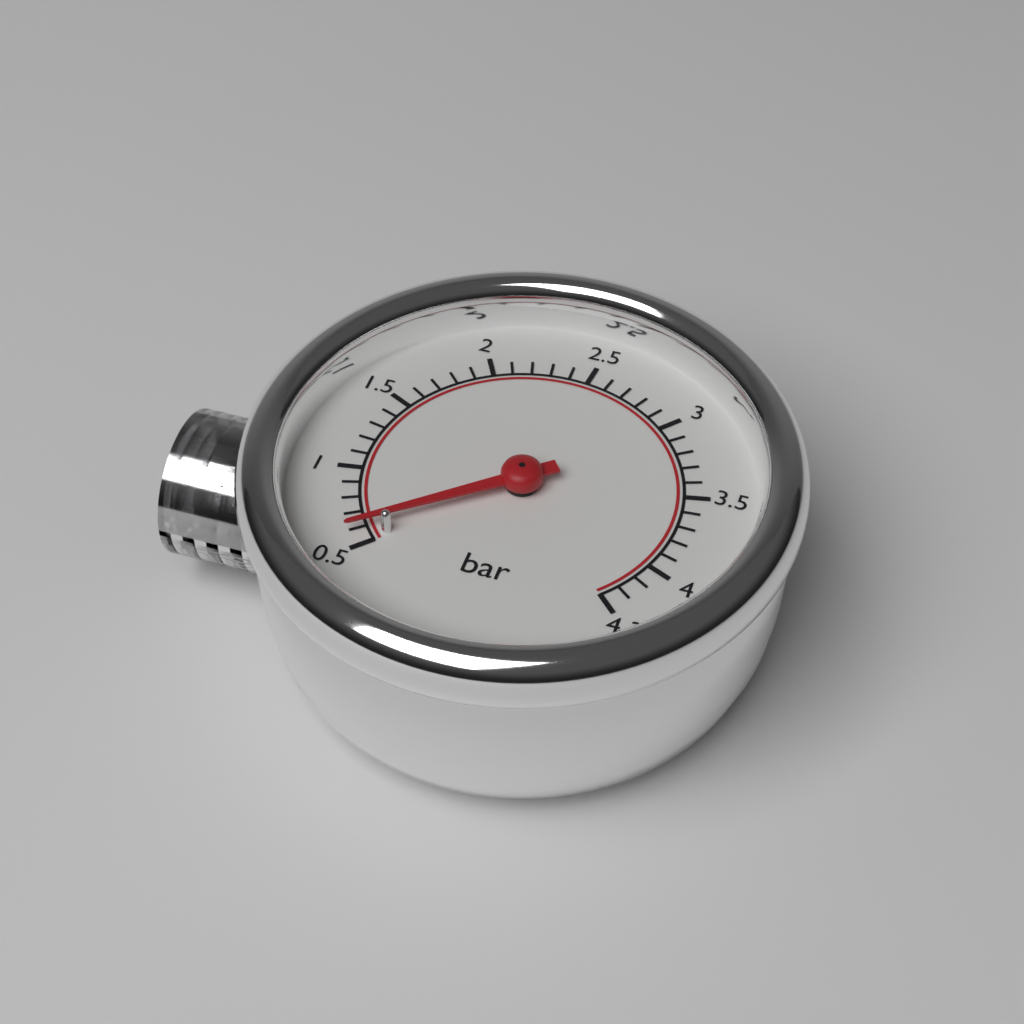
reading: 0.6 bar
